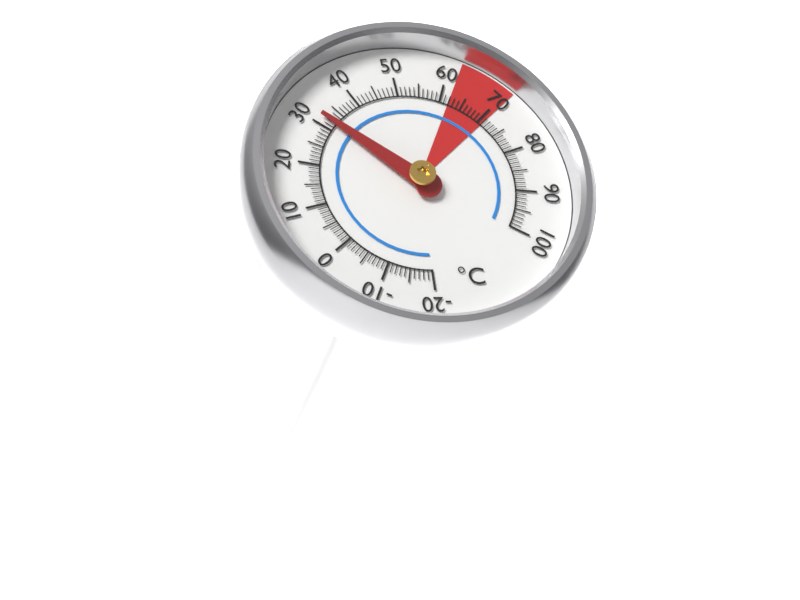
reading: 32 °C
